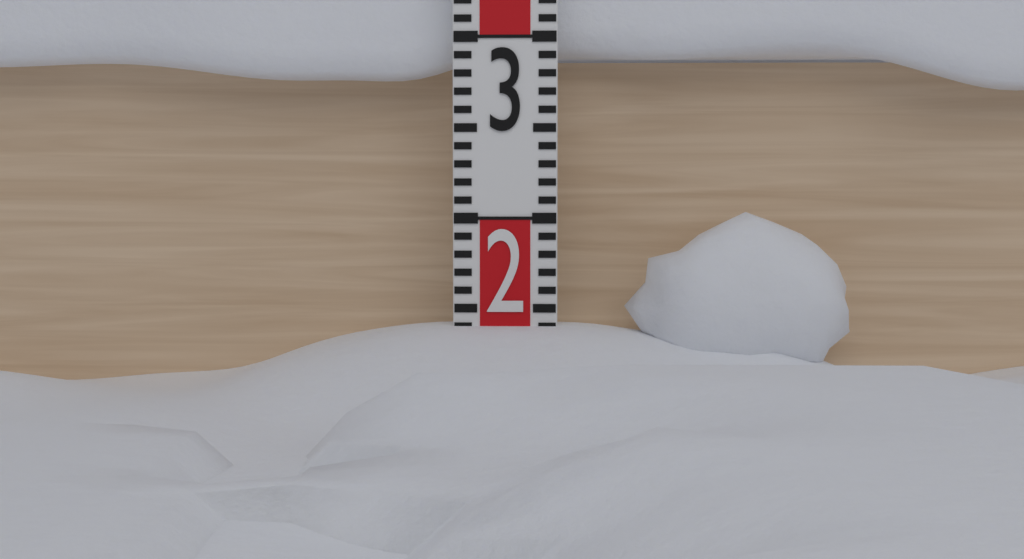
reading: 1.4 (no unit)
